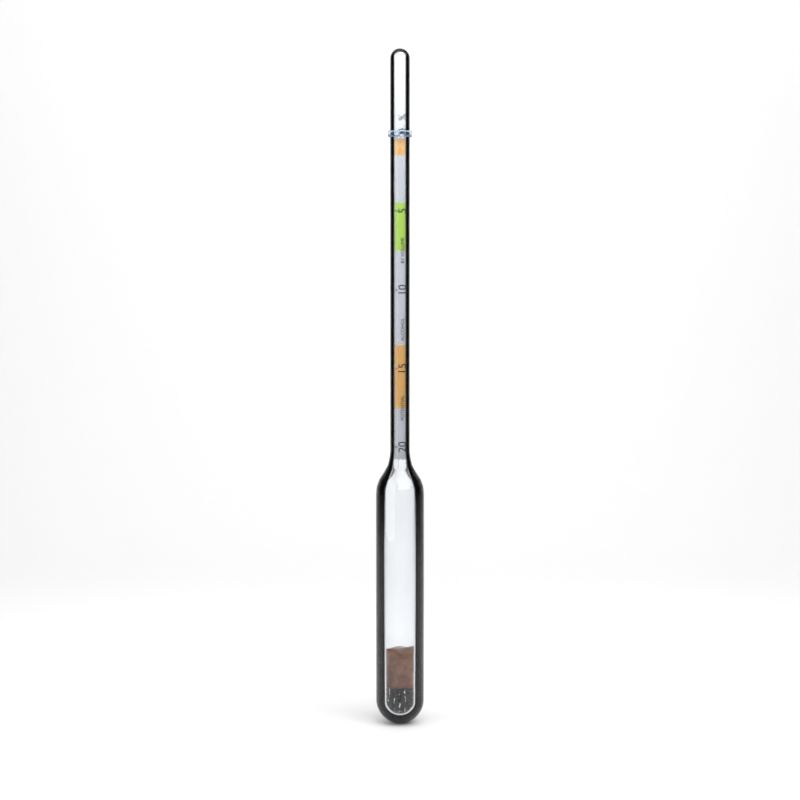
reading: 0.0 %
